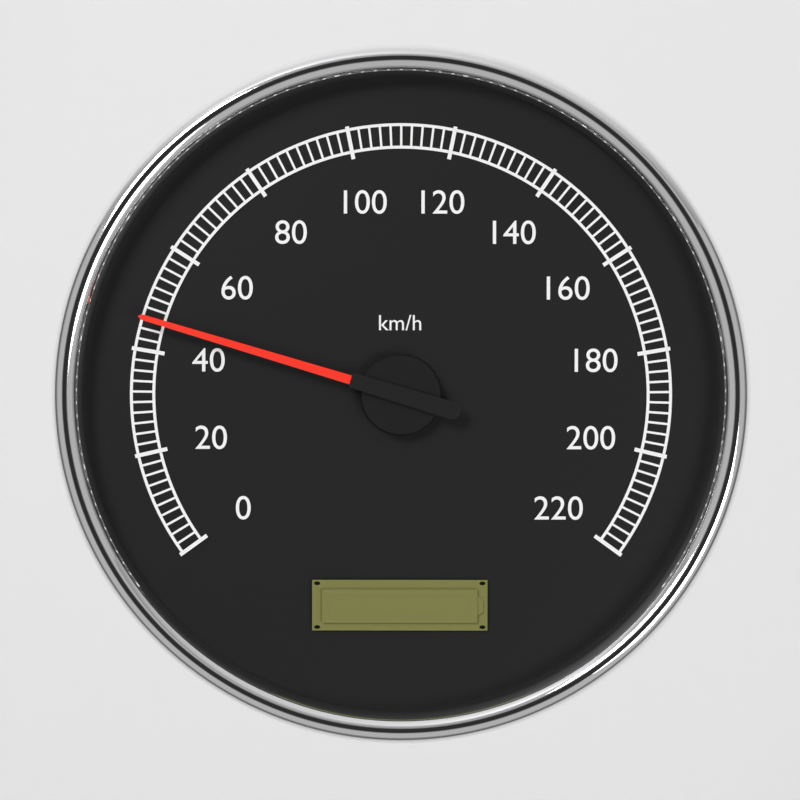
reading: 46 km/h
